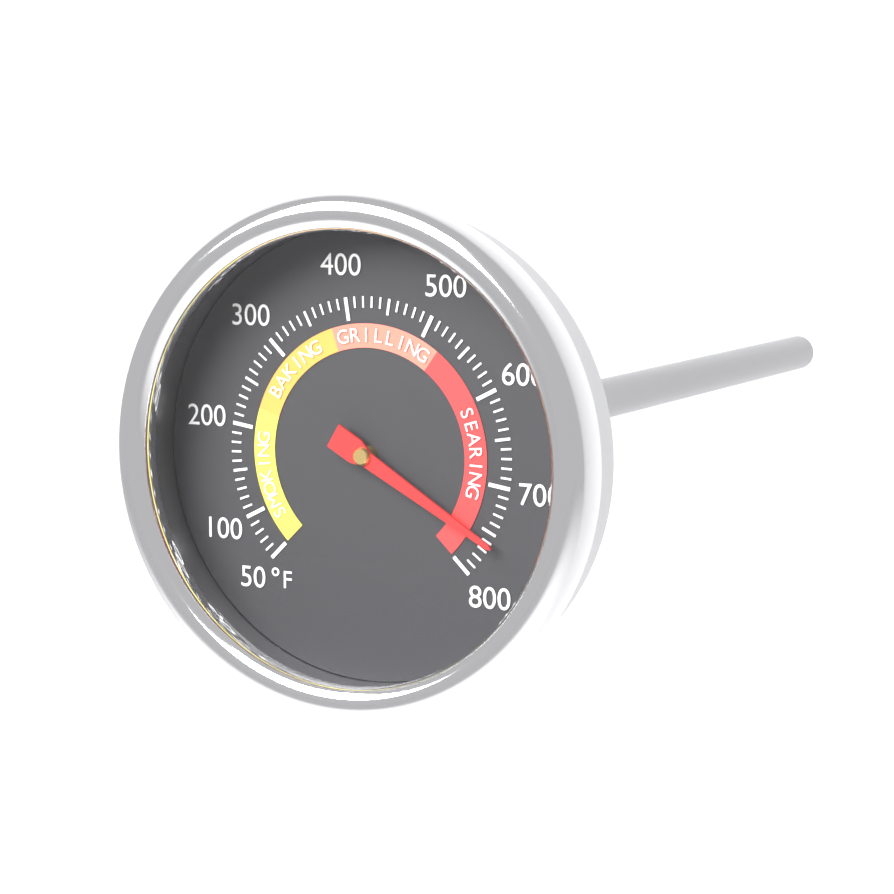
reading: 760 °F
